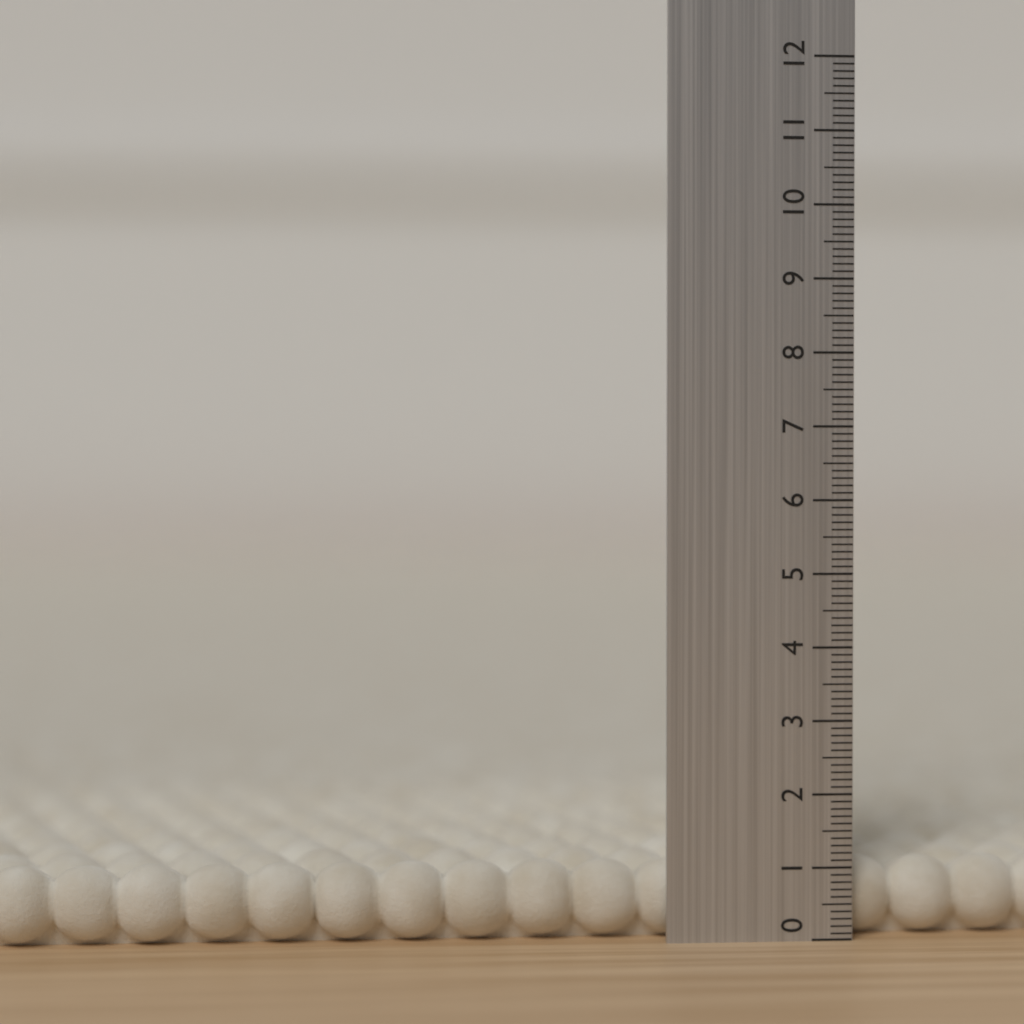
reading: 1.1 (no unit)
